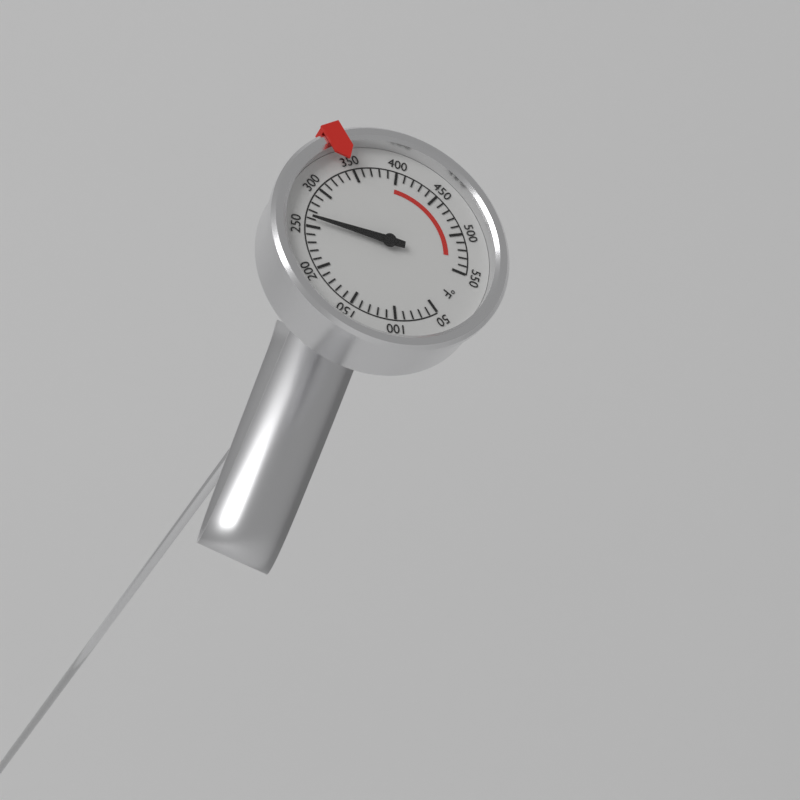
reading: 260 °F
